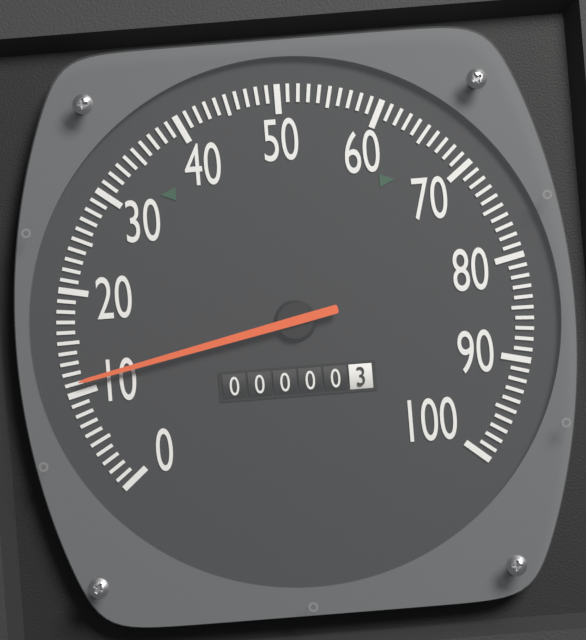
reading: 11 (no unit)
